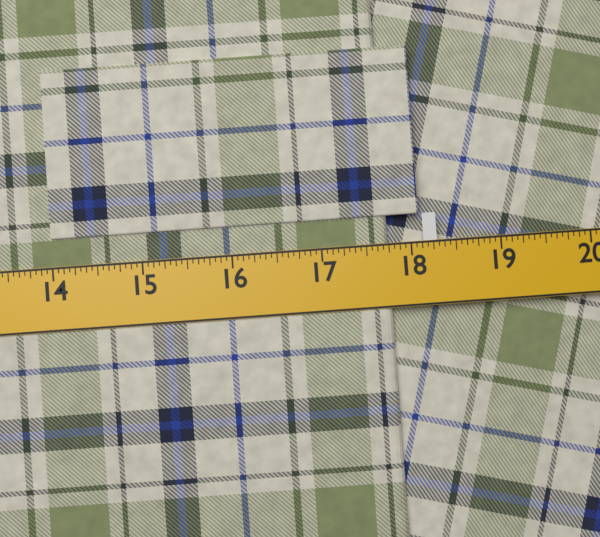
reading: 17.7500 in
